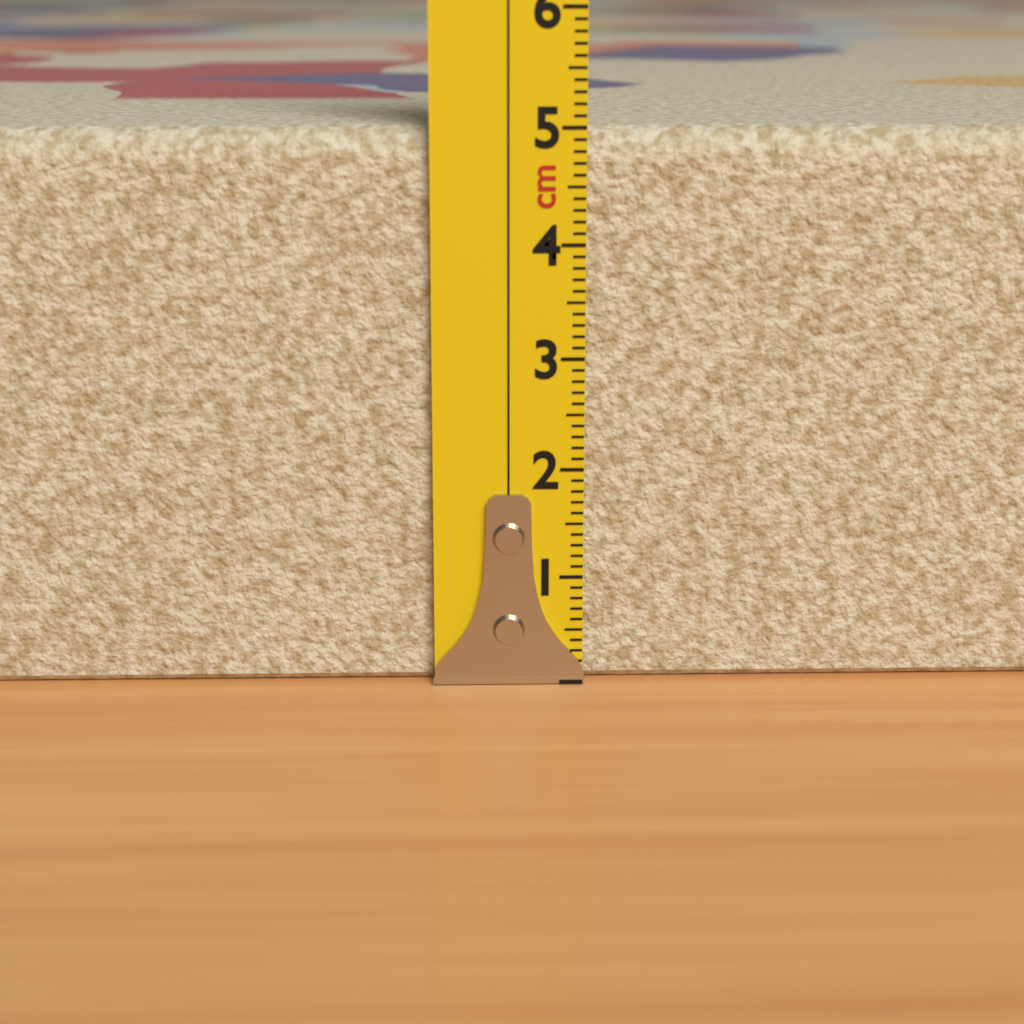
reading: 5.0 cm
